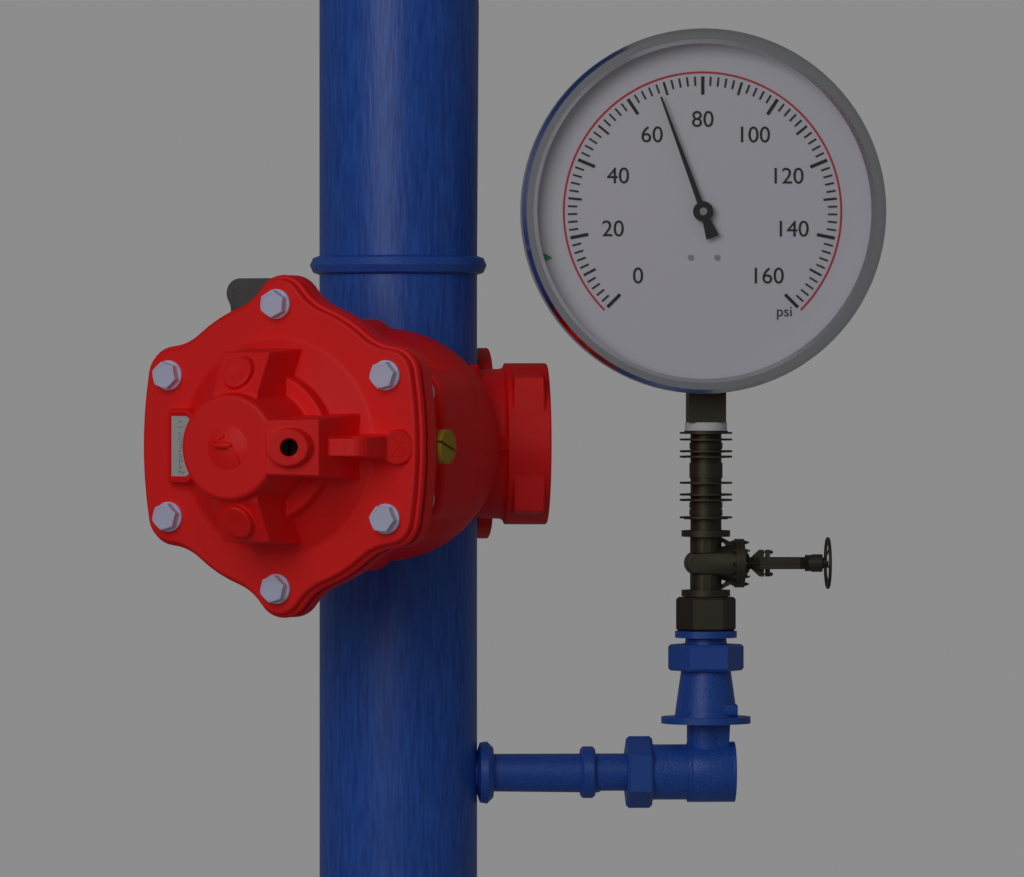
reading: 68 psi
